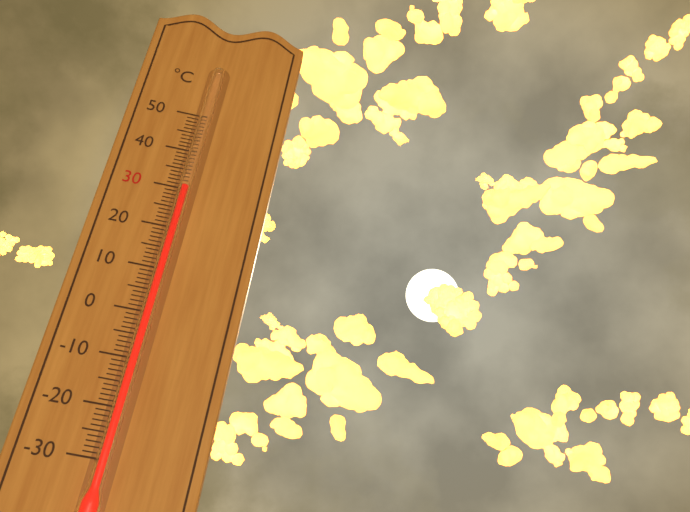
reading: 30 °C
